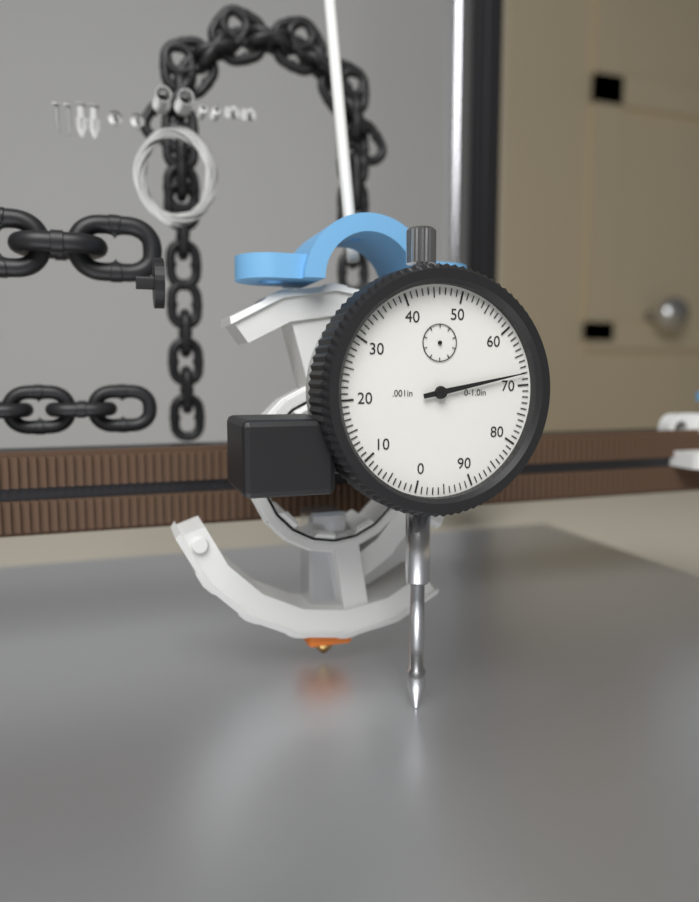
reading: 0.068 in
